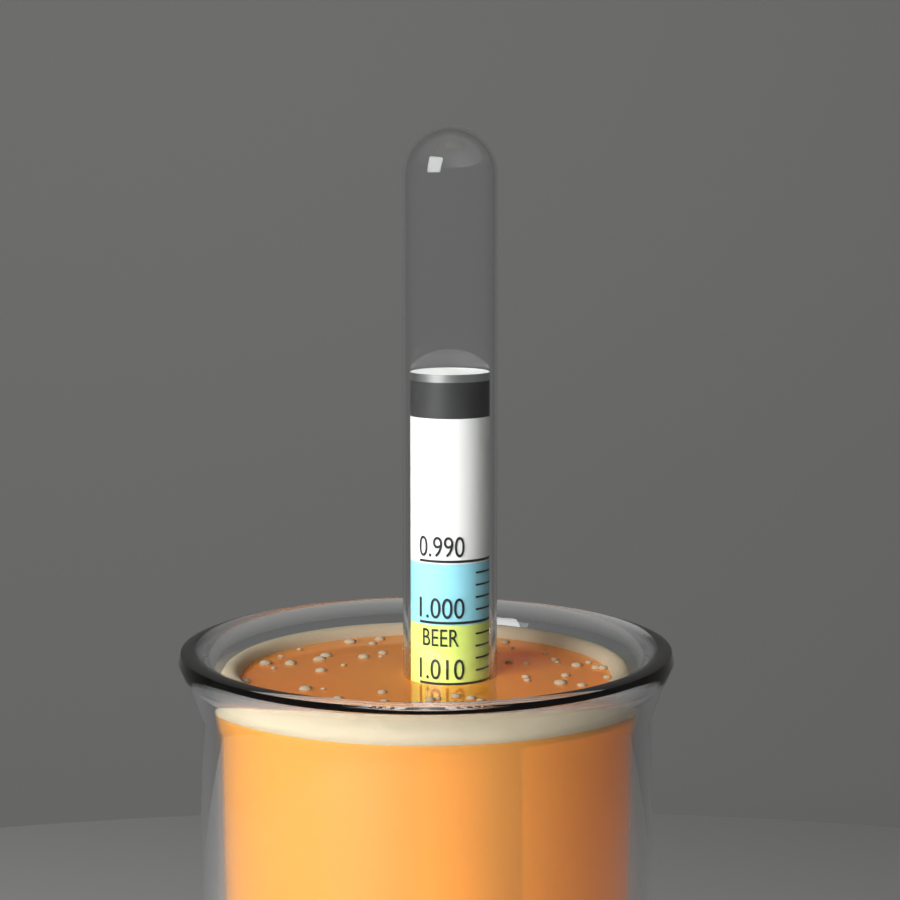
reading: 1.010 (no unit)
